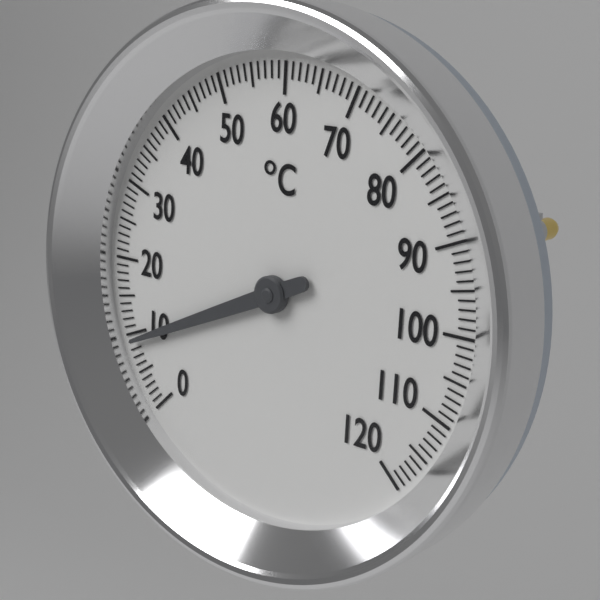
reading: 9 °C
